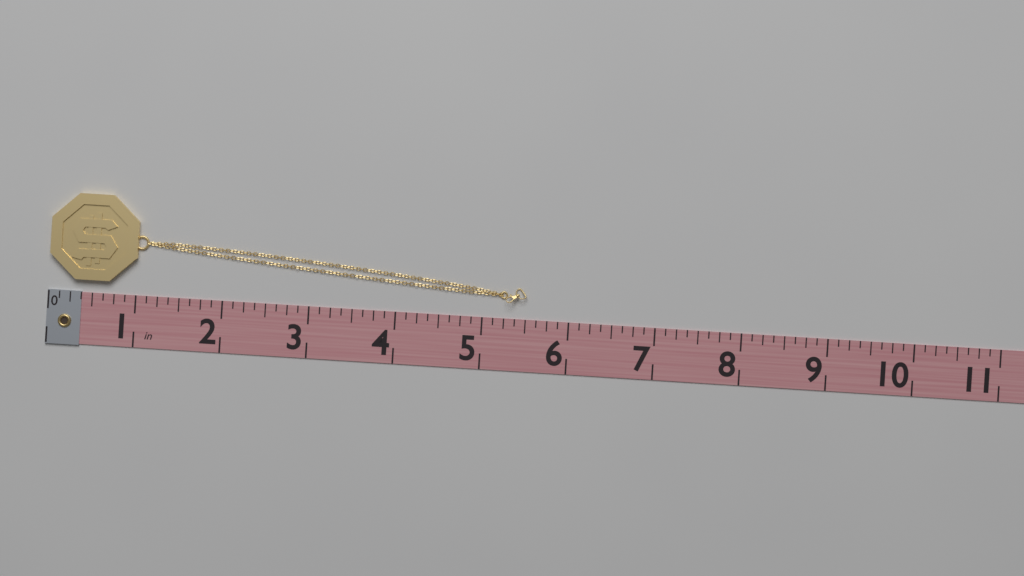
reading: 5.500 in
